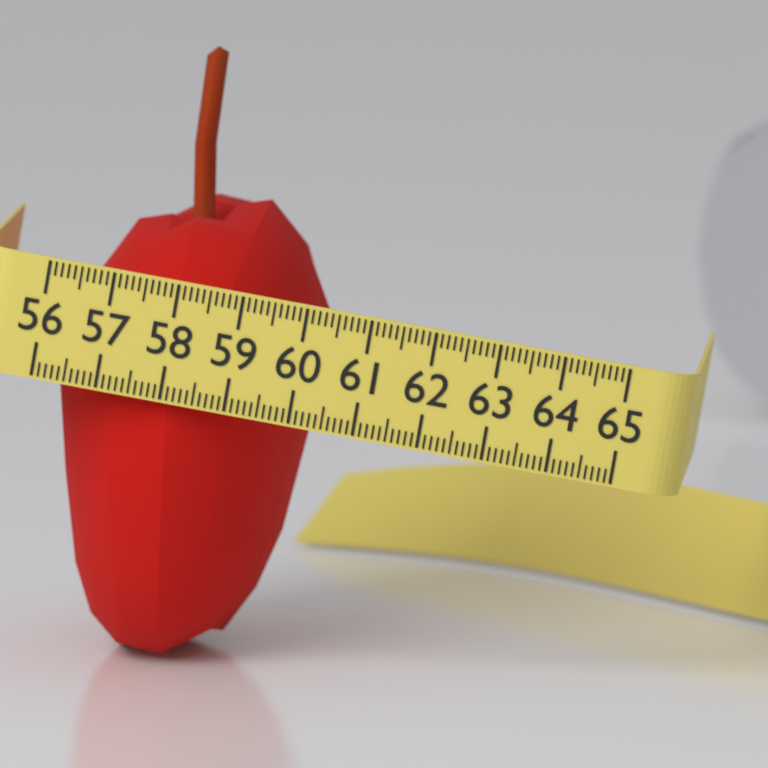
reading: 60.1 (no unit)
